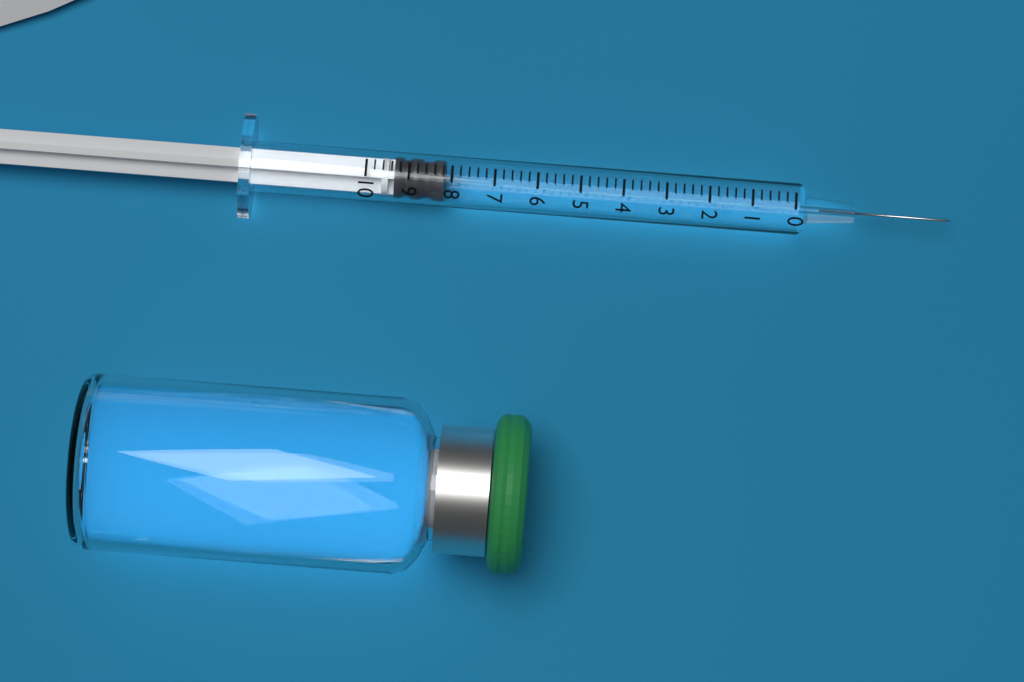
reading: 8.2 (no unit)
